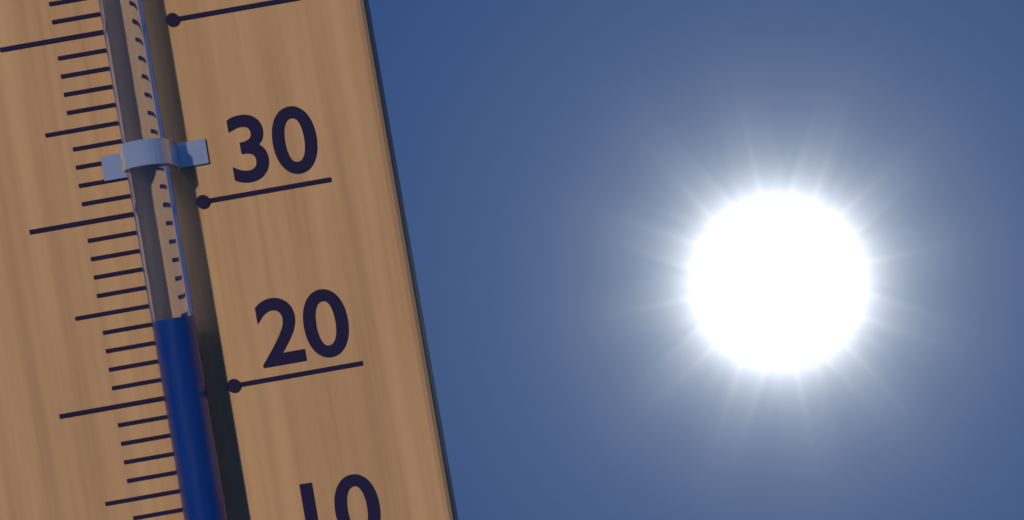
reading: 24 °C
